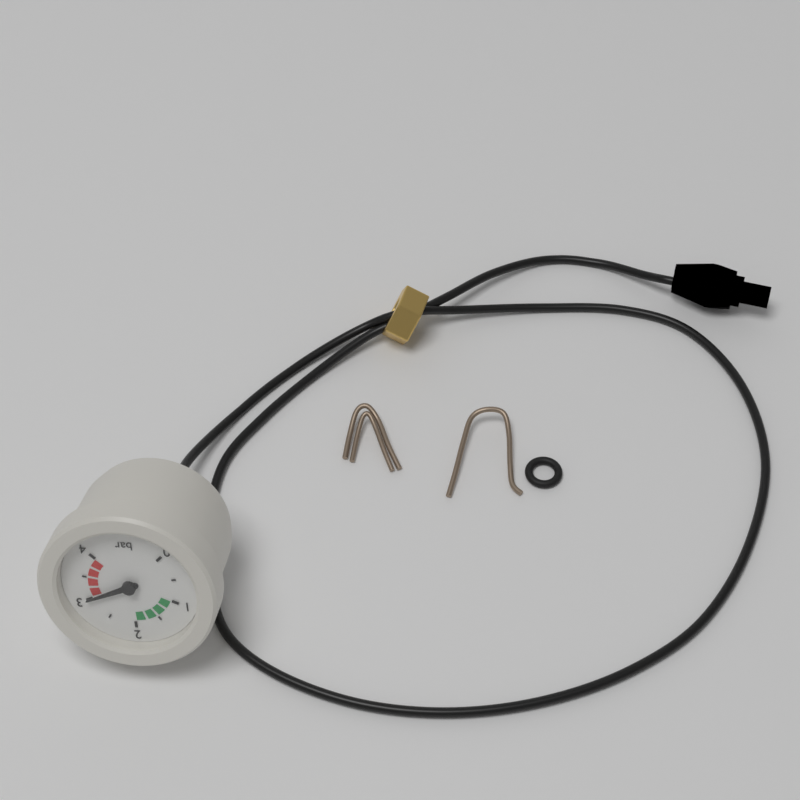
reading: 3.0 bar
